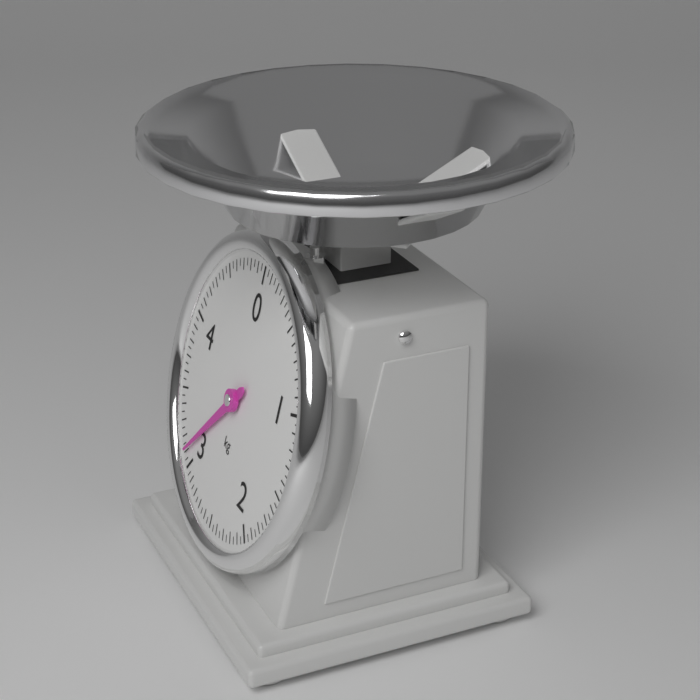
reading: 3.10 kg
